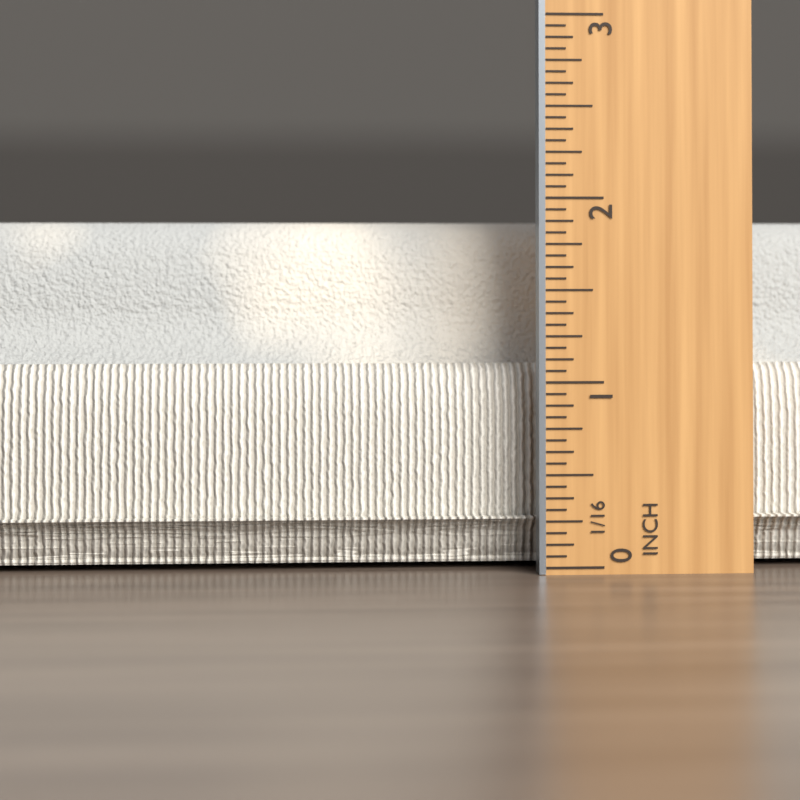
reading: 1.8750 in
